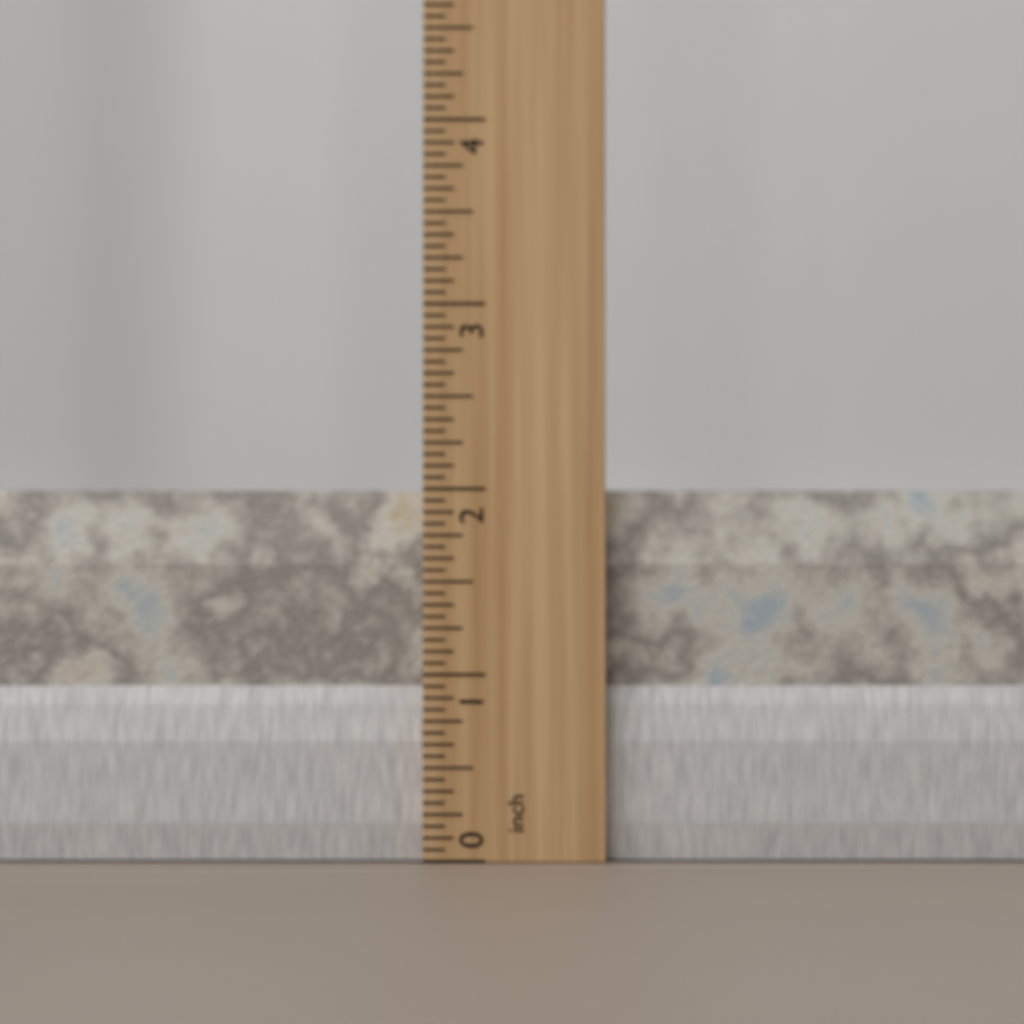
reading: 2.0000 inch
